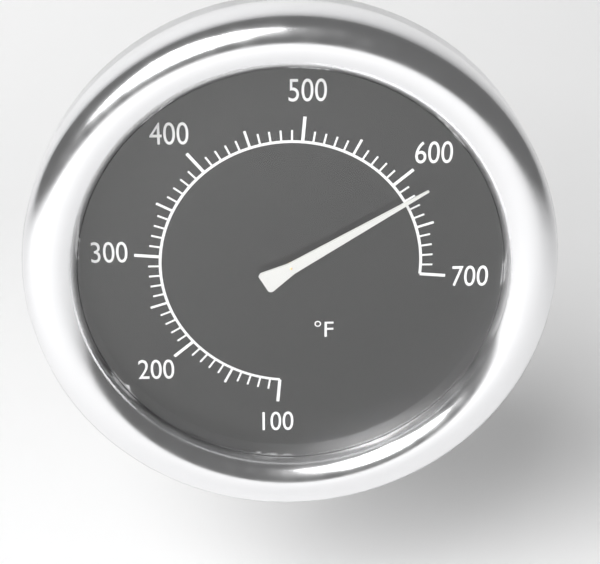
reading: 620 °F
